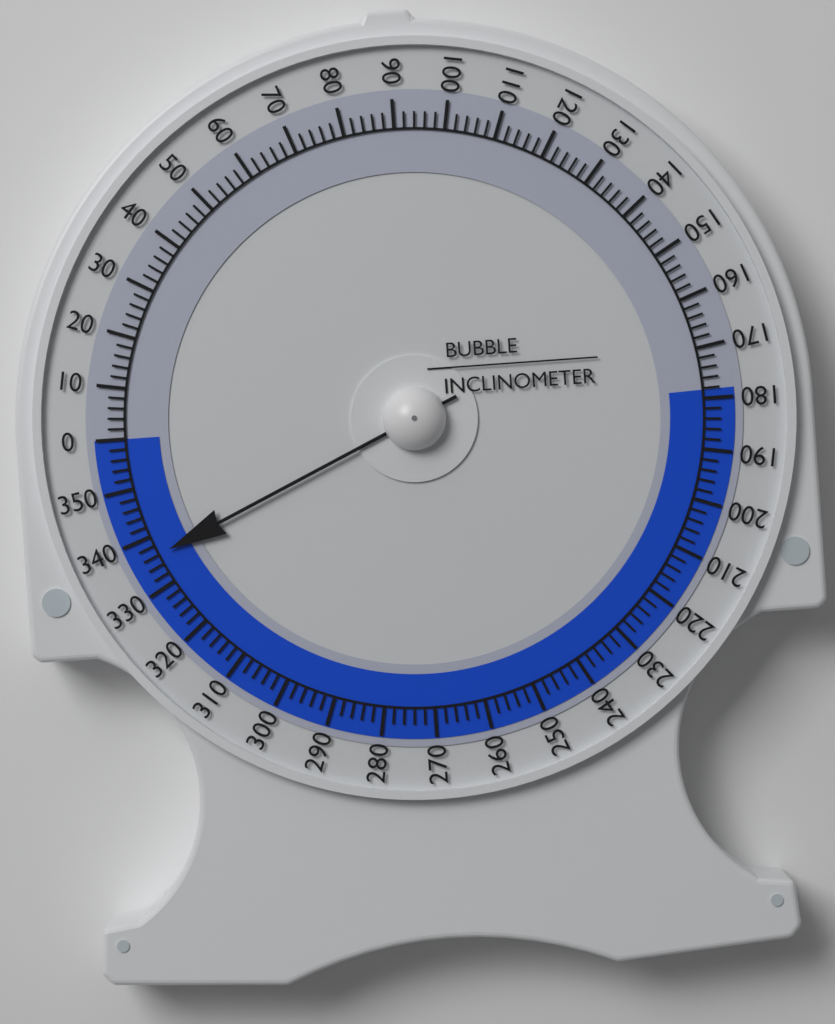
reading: 336 (no unit)
